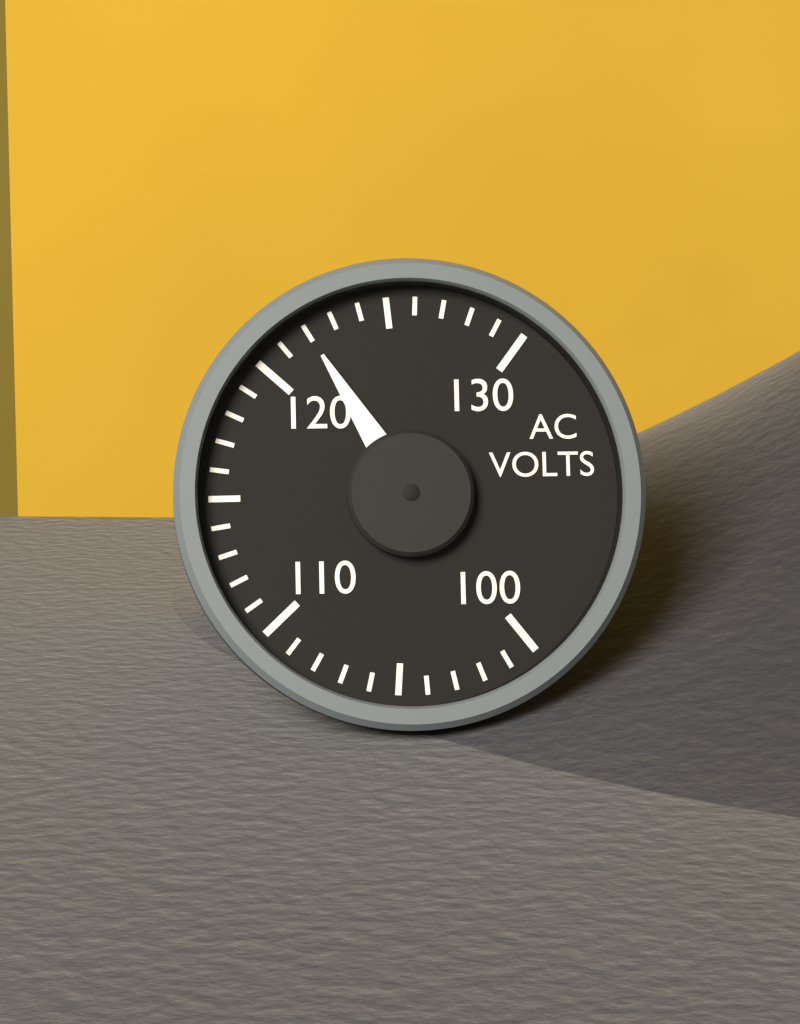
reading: 122 V
